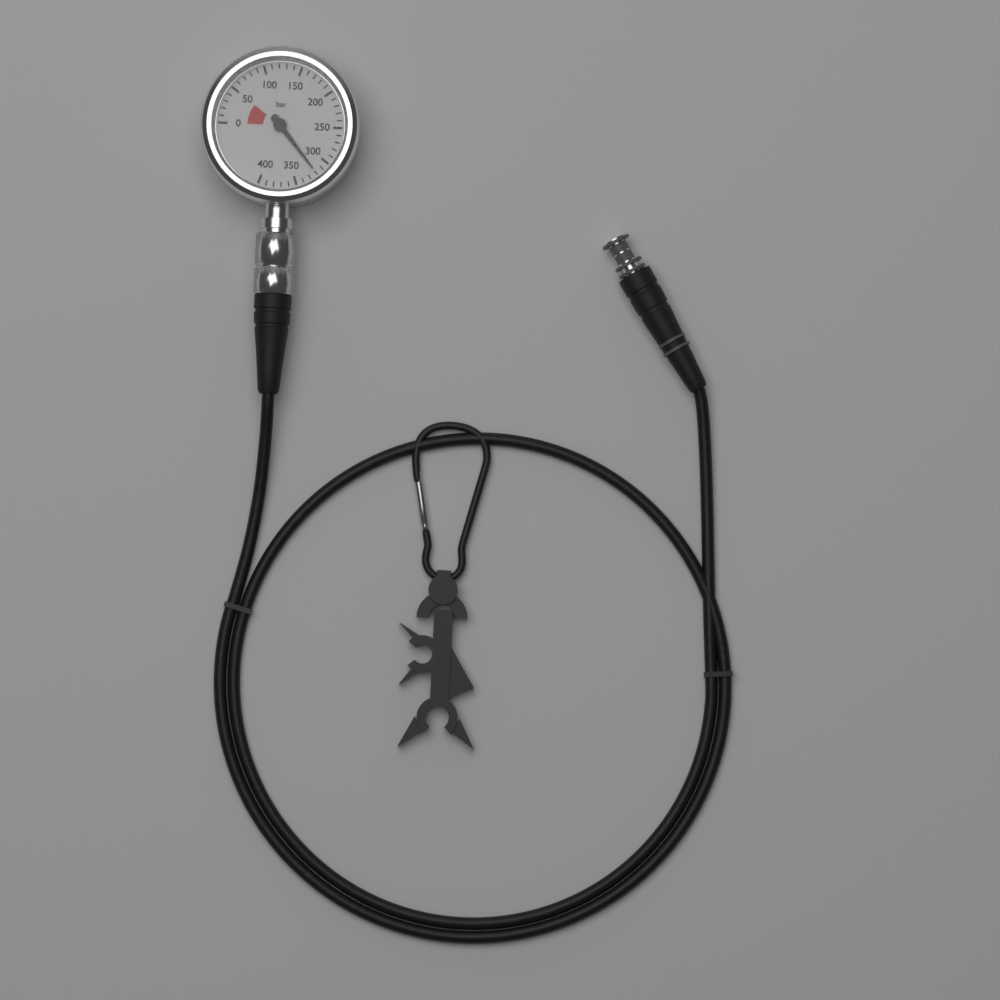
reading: 320 bar
